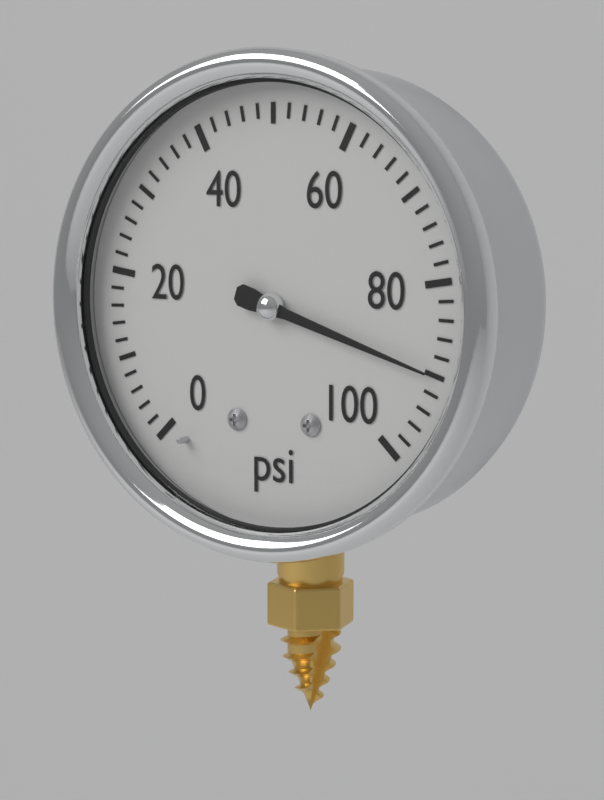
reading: 90 psi
